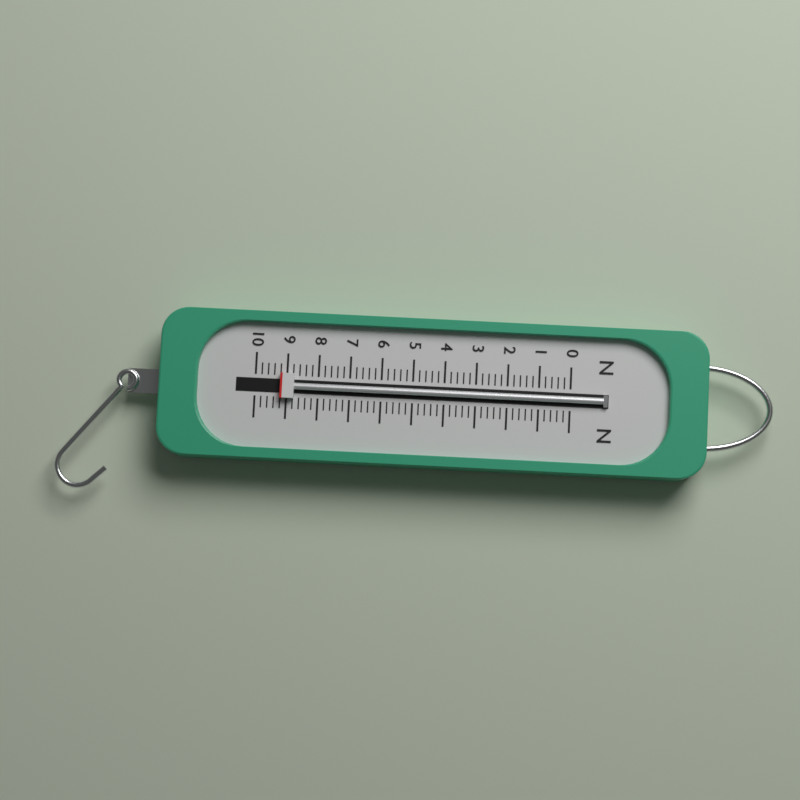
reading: 9.2 N
